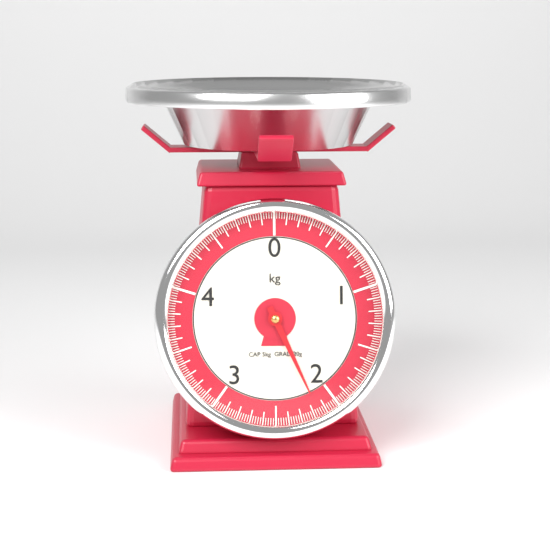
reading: 2.16 kg
